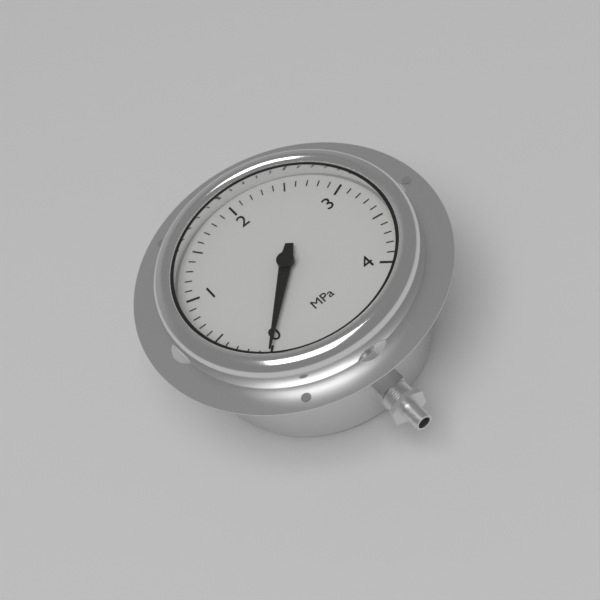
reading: 0.0 MPa
